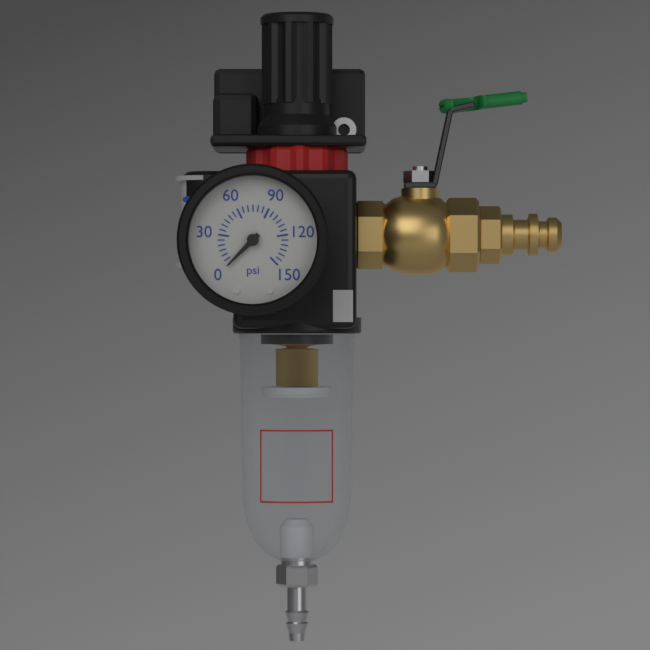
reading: 0 psi
